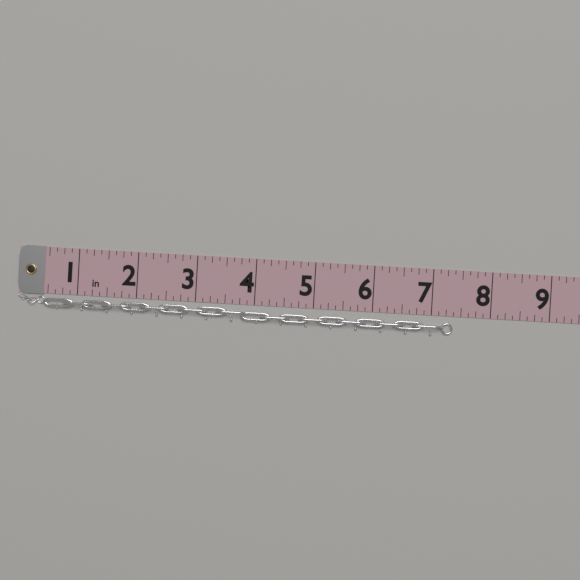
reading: 7.375 in
